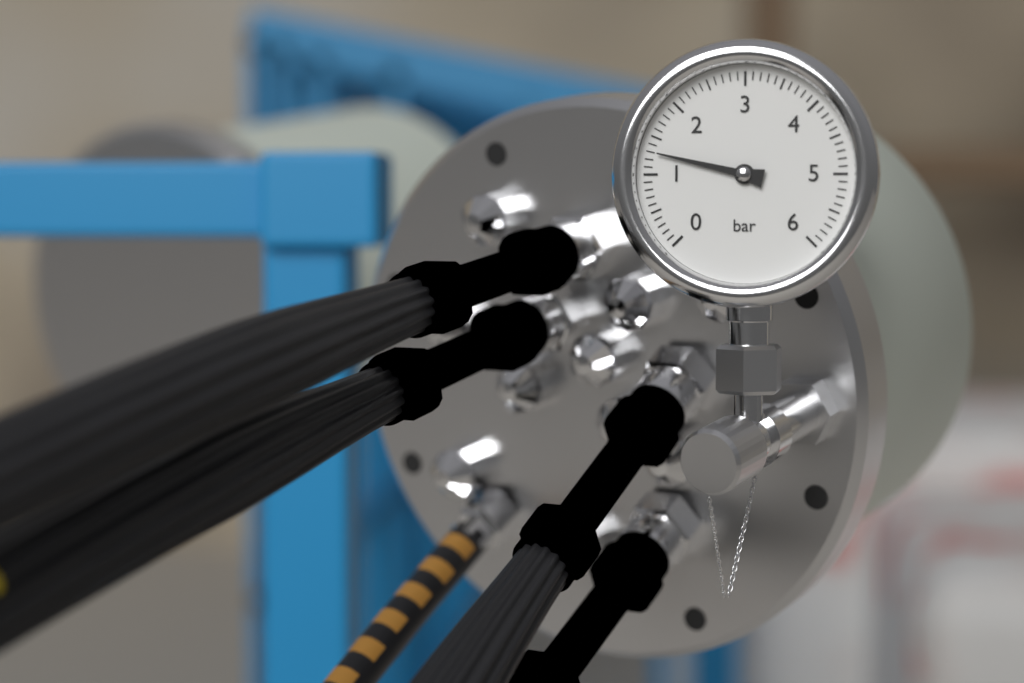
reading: 1.3 bar
